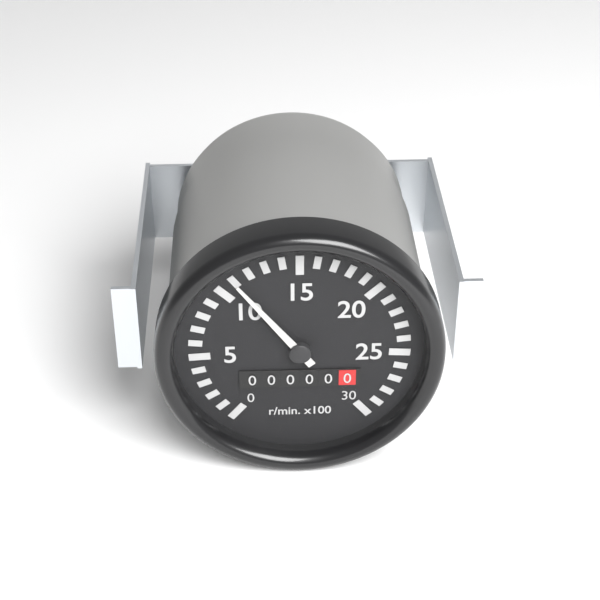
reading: 1100 r/min
